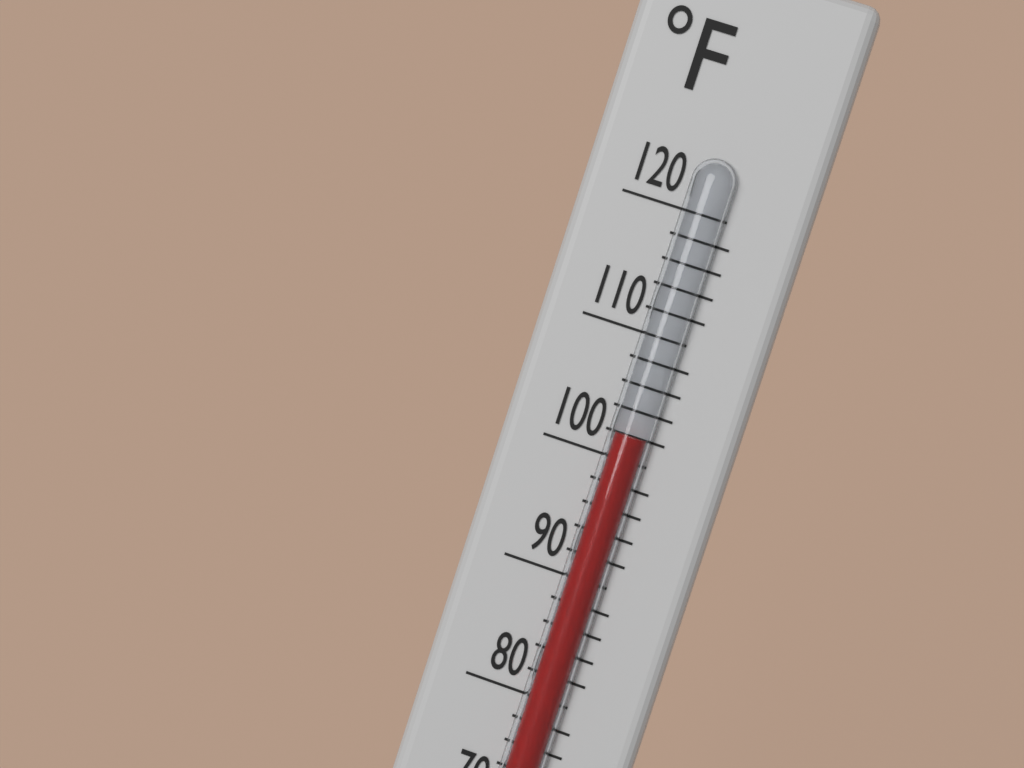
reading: 102 °F
